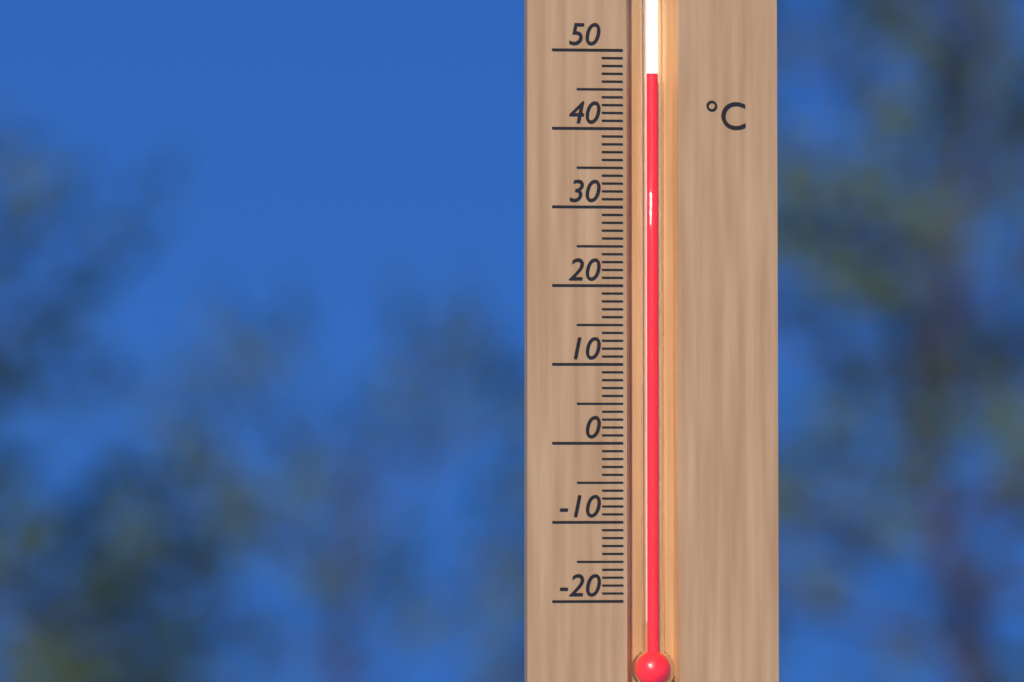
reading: 47 °C
